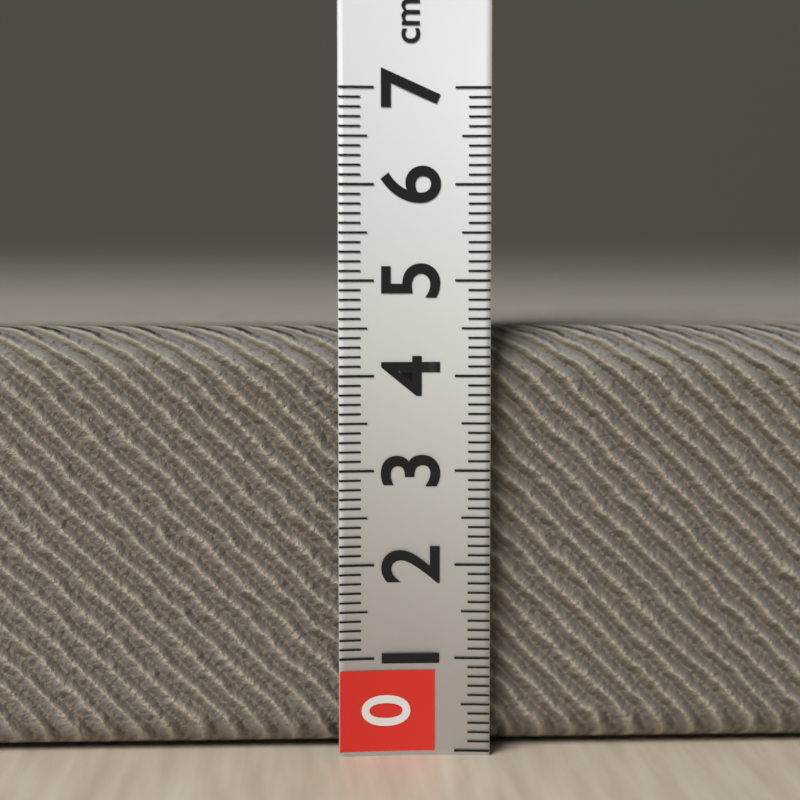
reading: 4.5 cm
